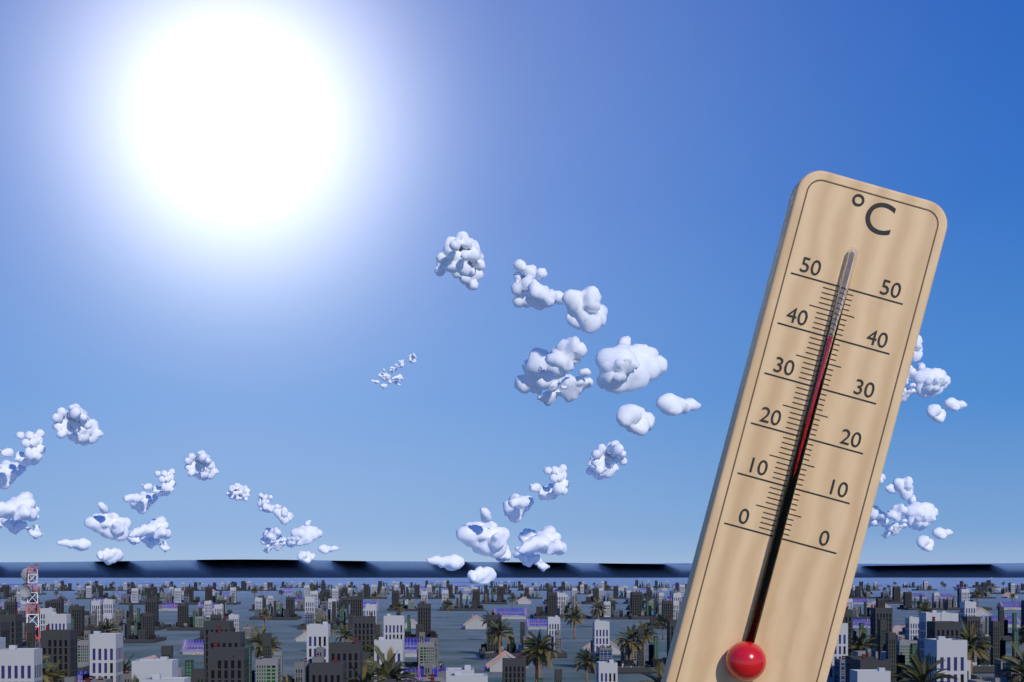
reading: 40 °C
